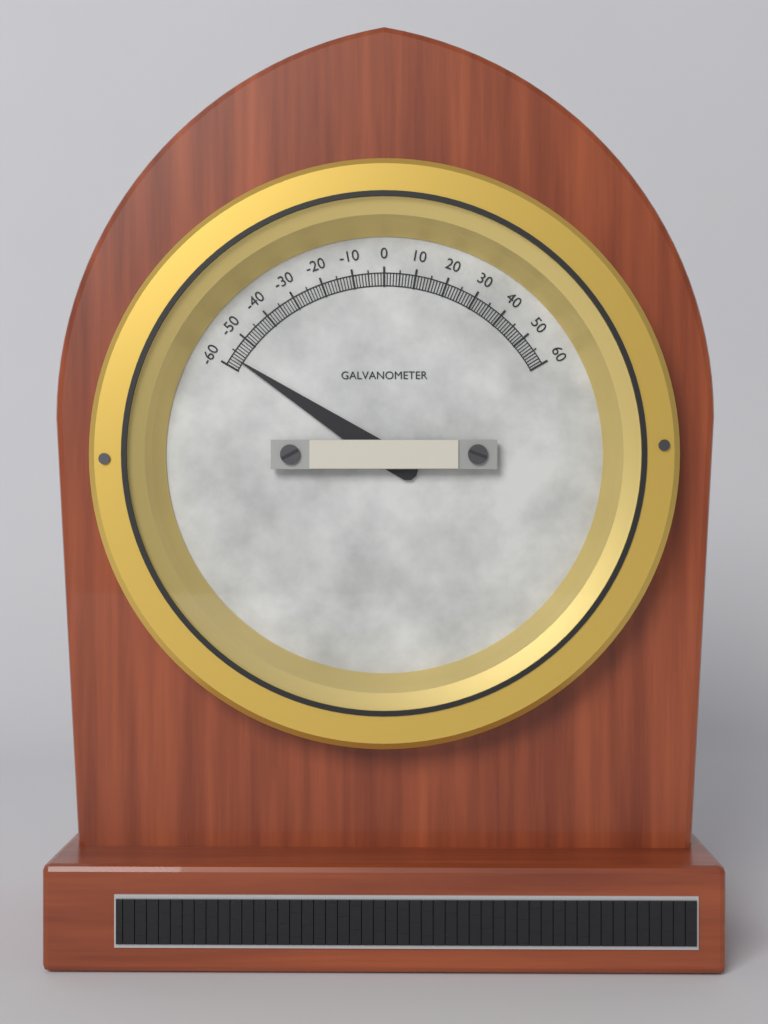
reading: -57 (no unit)
